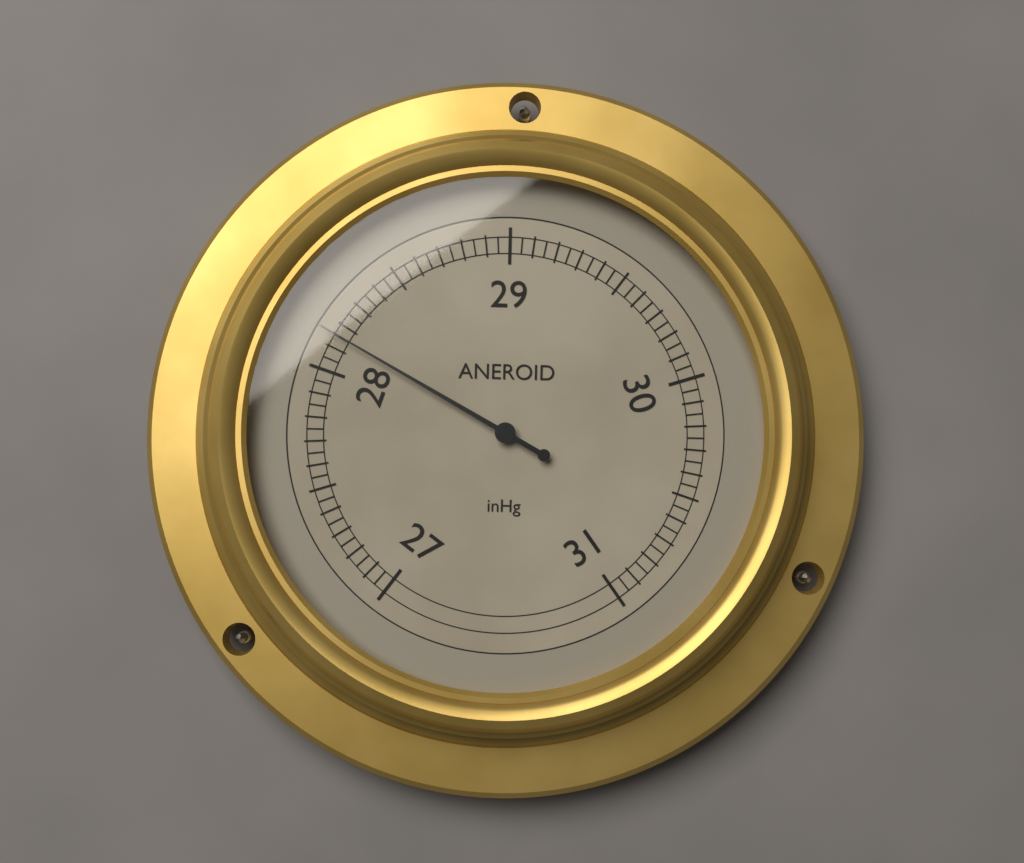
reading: 28.15 inHg
